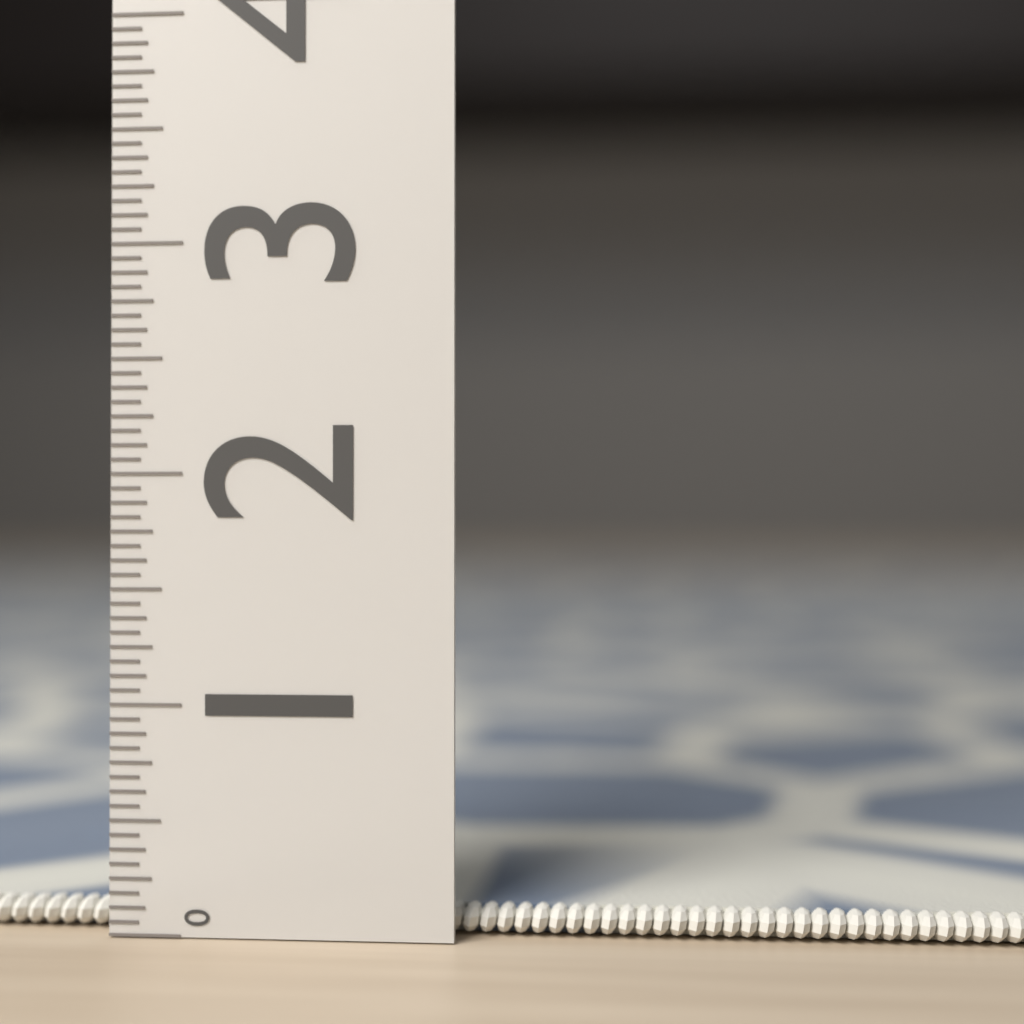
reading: 0.1250 (no unit)
